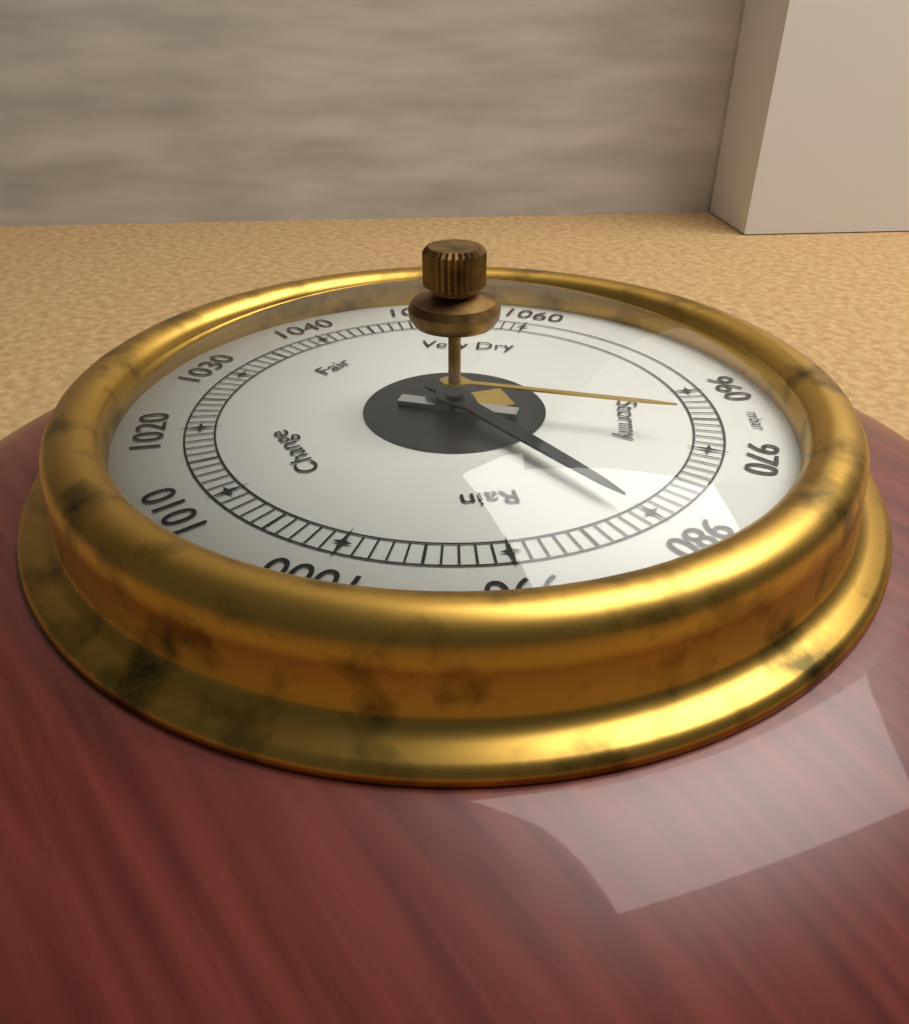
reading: 981 mbar
